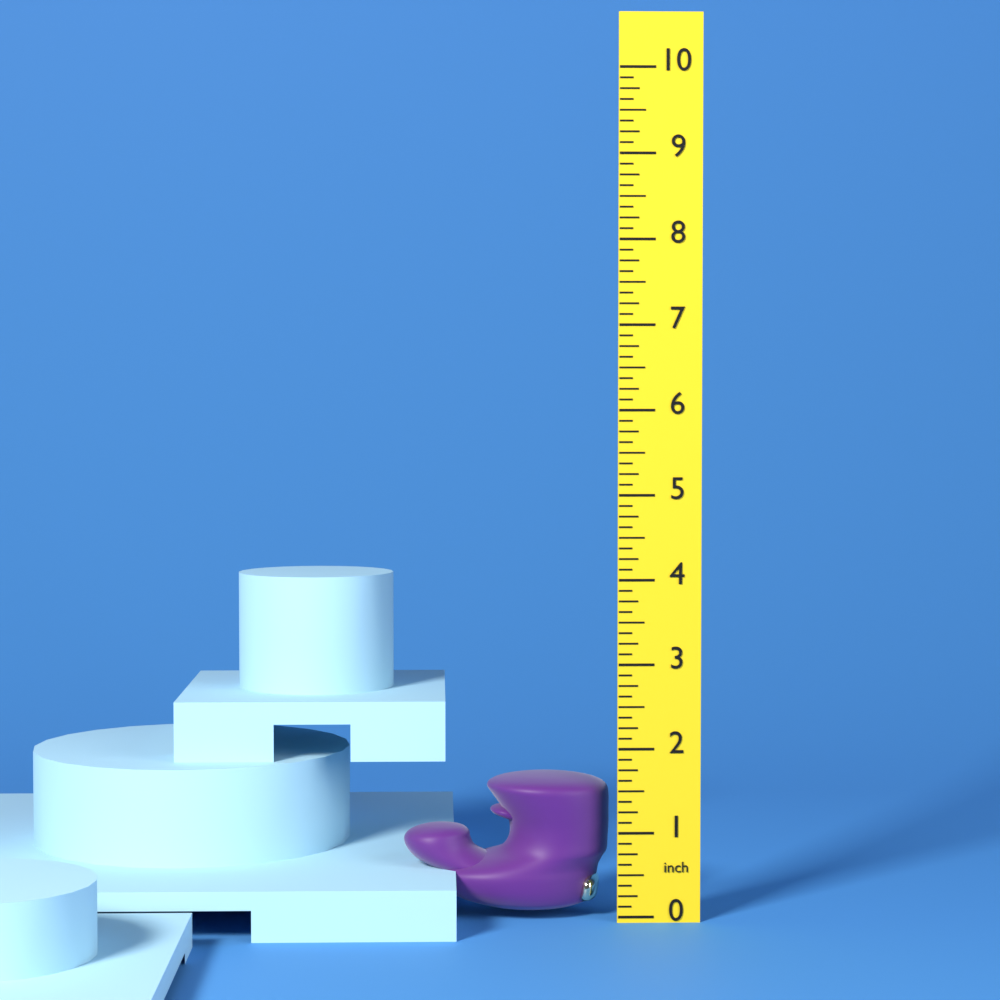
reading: 1.625 inch
